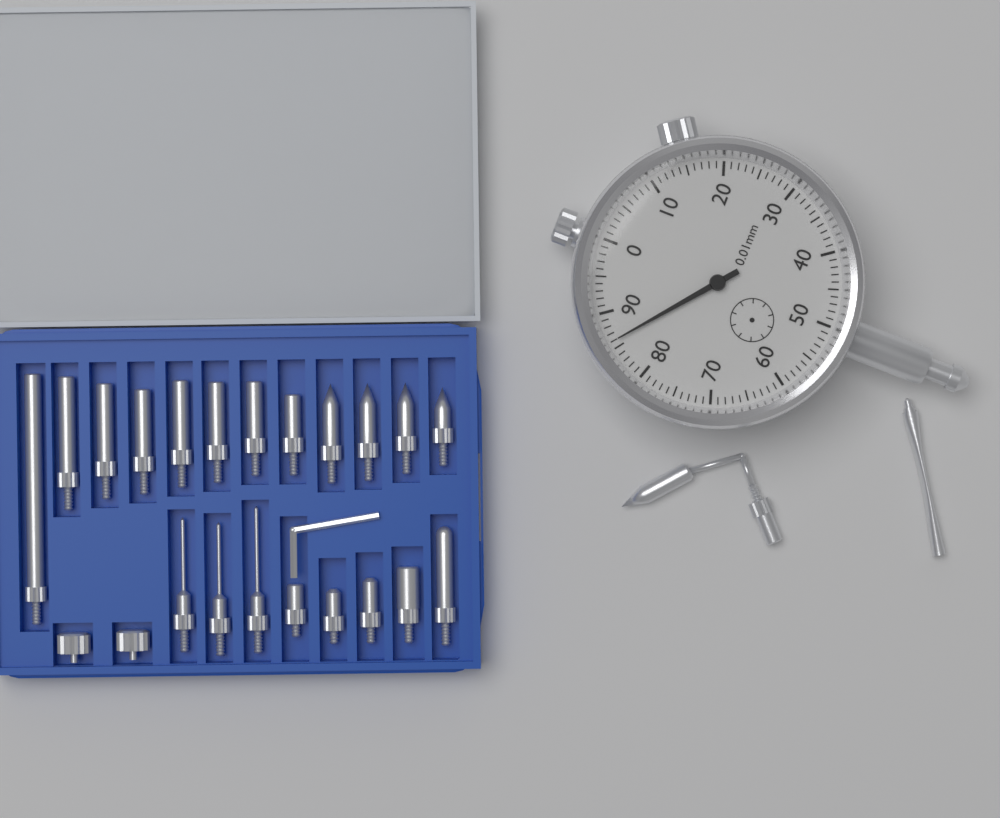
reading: 0.86 mm
